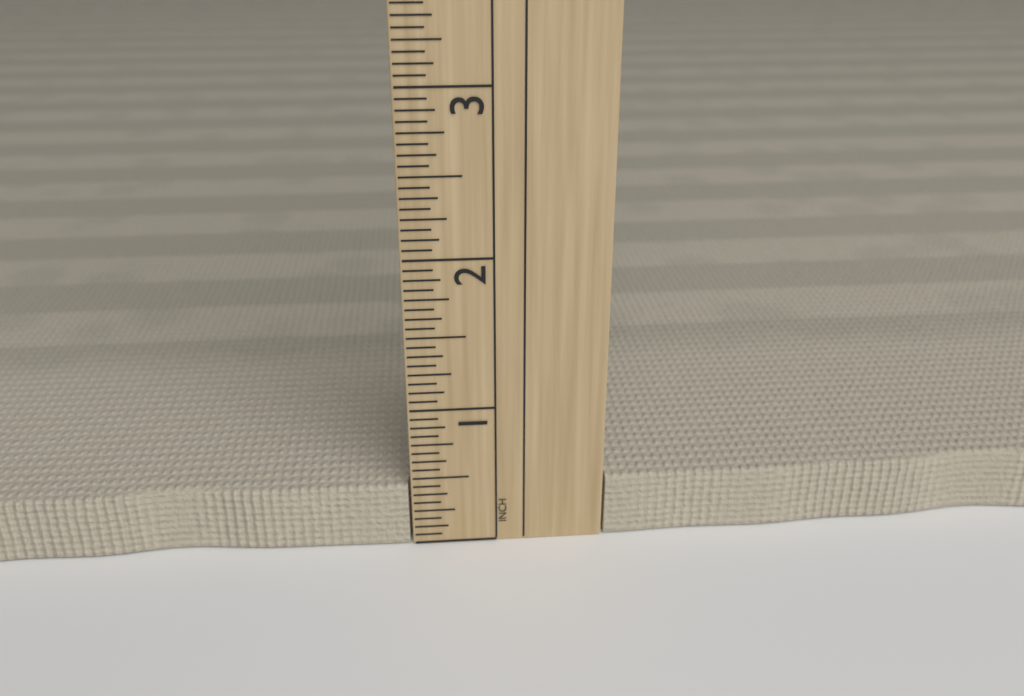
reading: 0.4375 in
